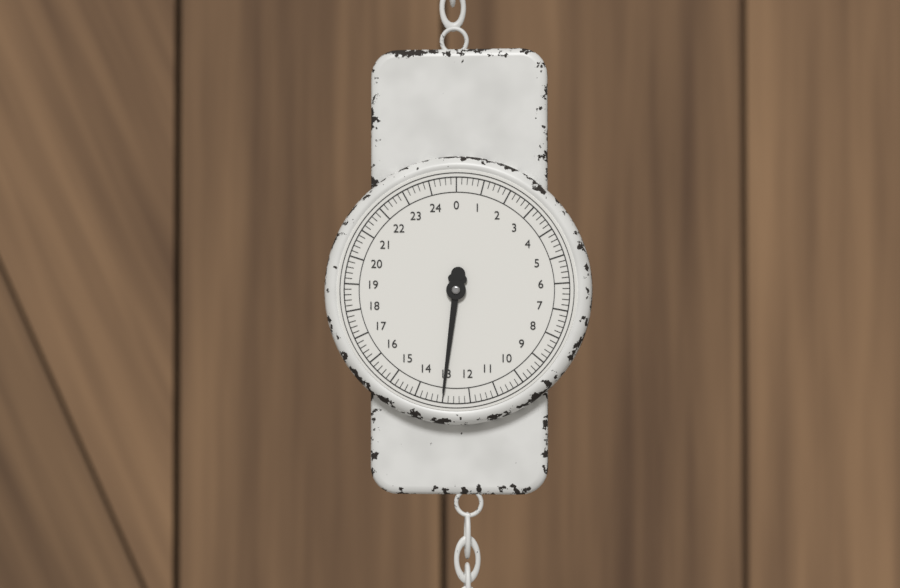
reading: 13.0 (no unit)
